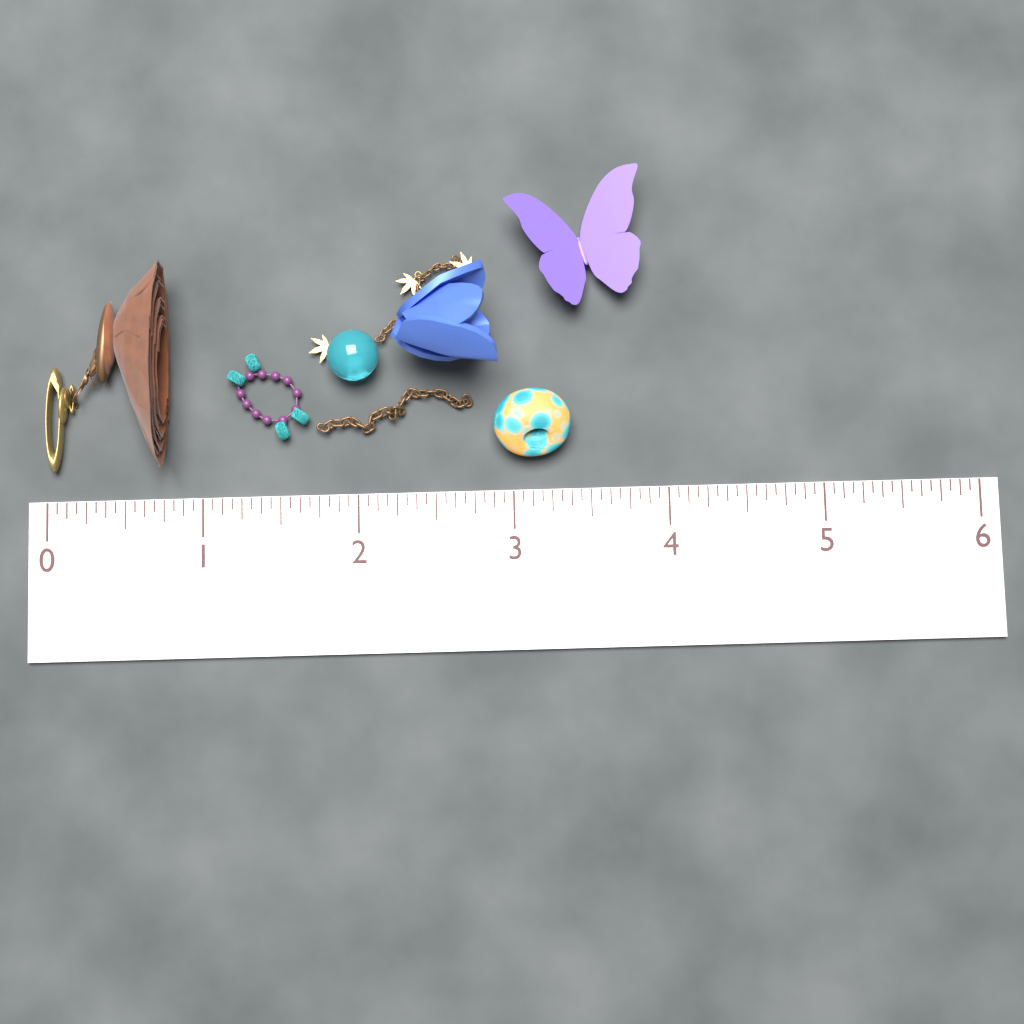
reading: 0.8125 (no unit)
